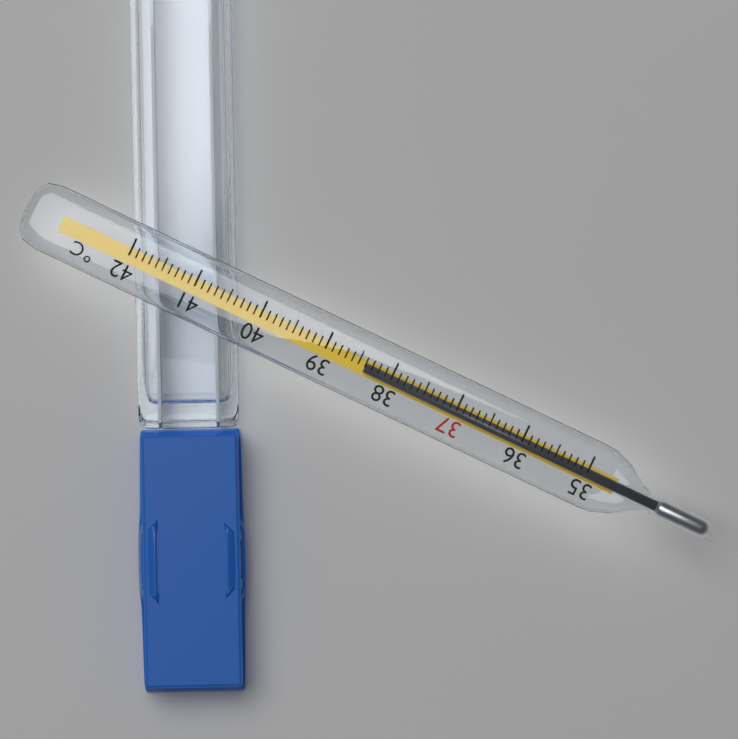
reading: 38.4 °C
